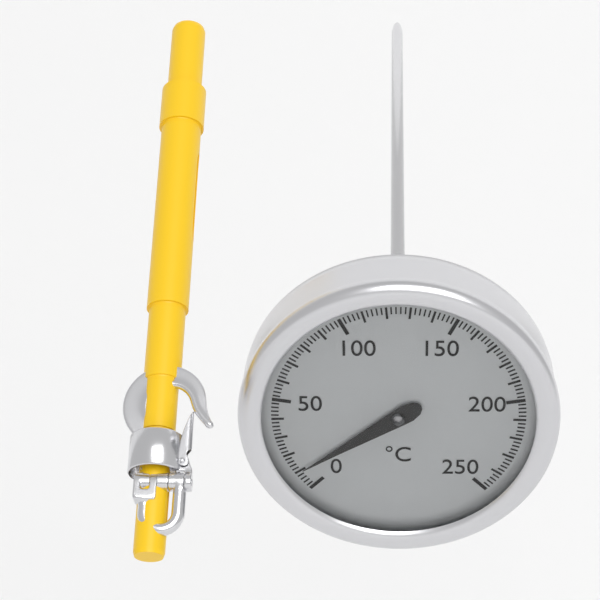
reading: 10 °C
